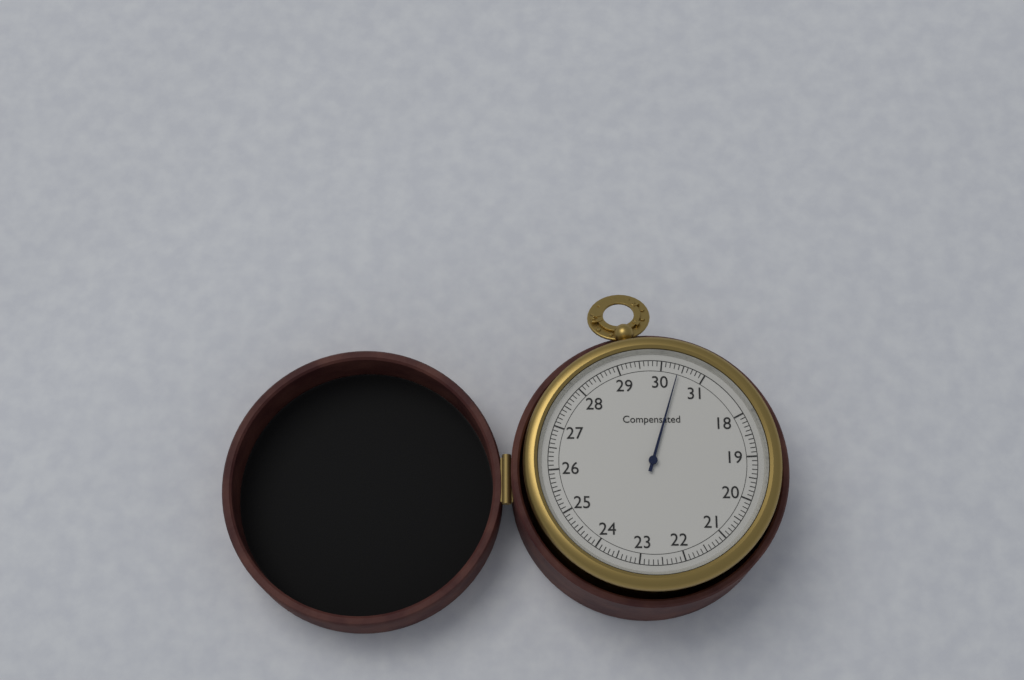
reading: 30.4 (no unit)
